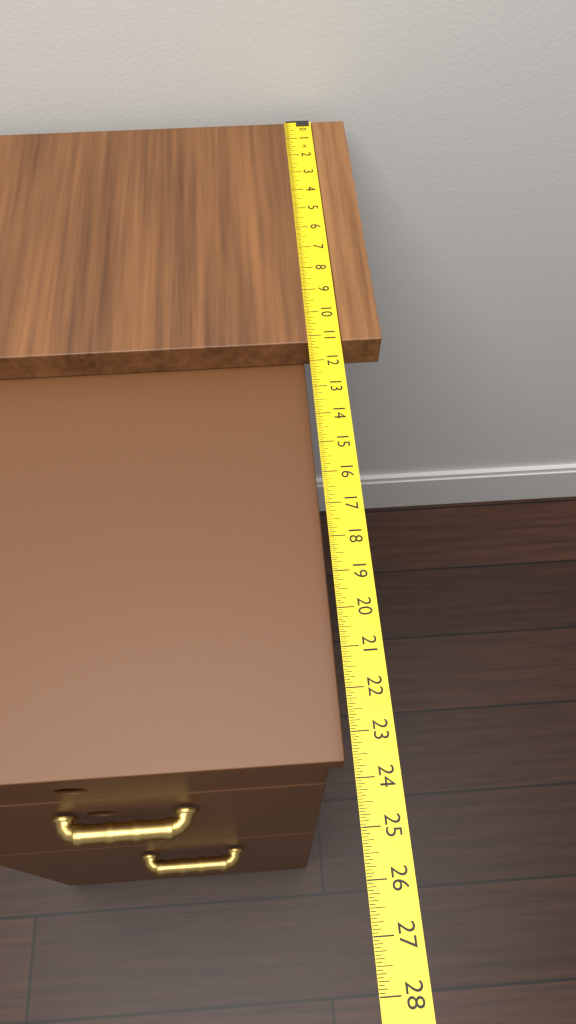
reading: 11.2500 in
